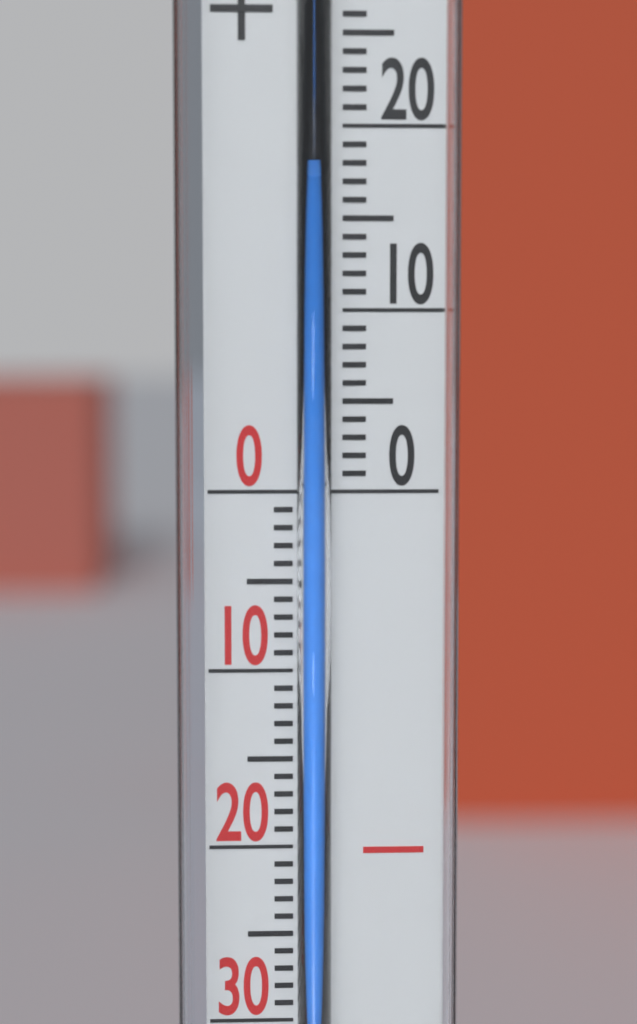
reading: 17 °C
